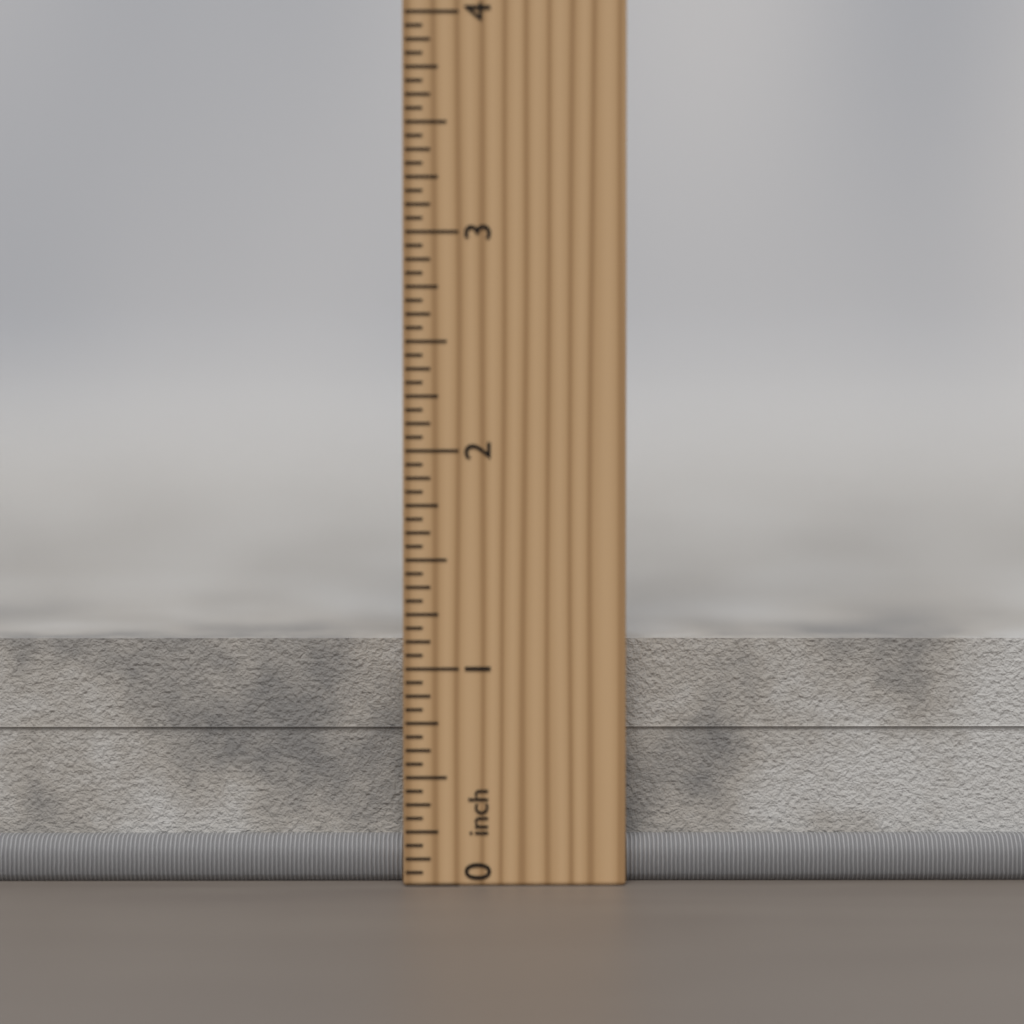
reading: 1.1250 inch
